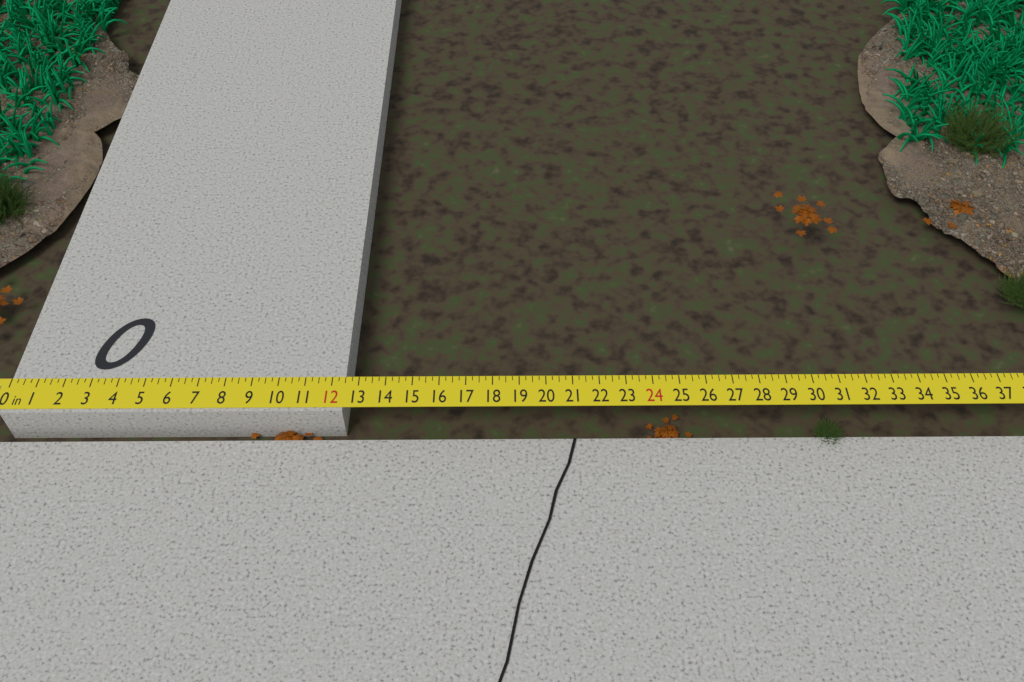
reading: 12.50 in
